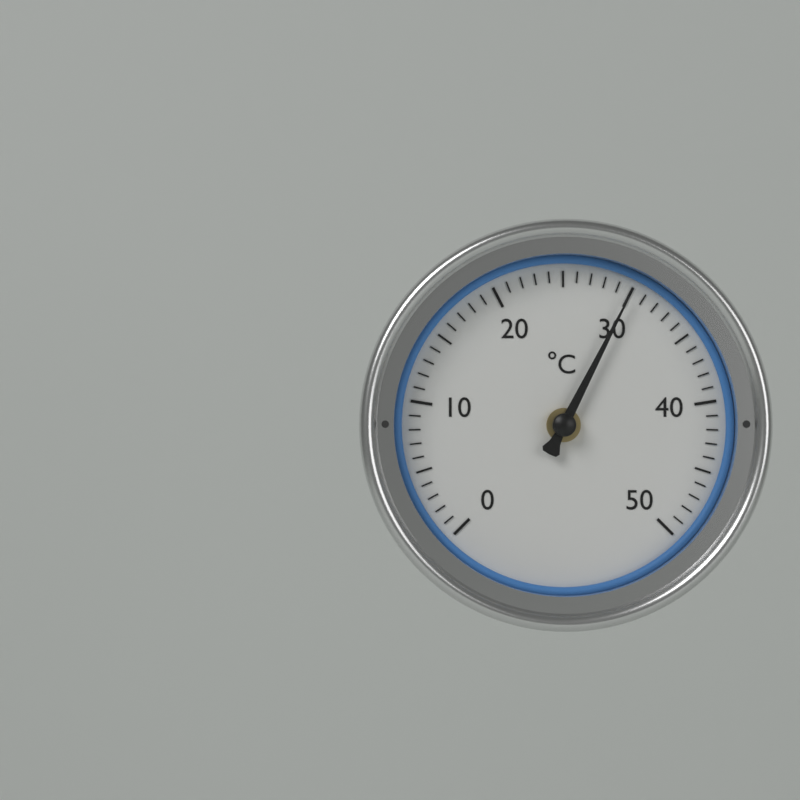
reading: 30 °C
